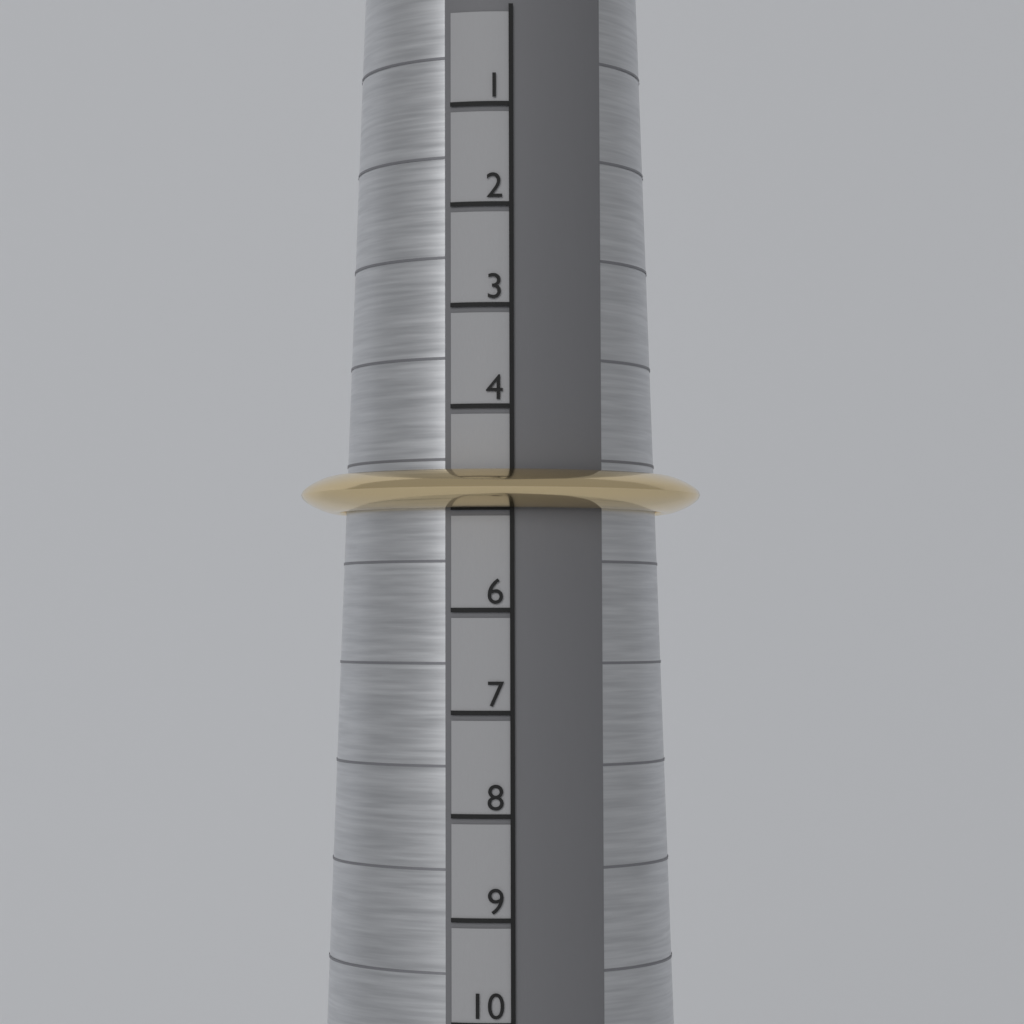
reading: 5 (no unit)
